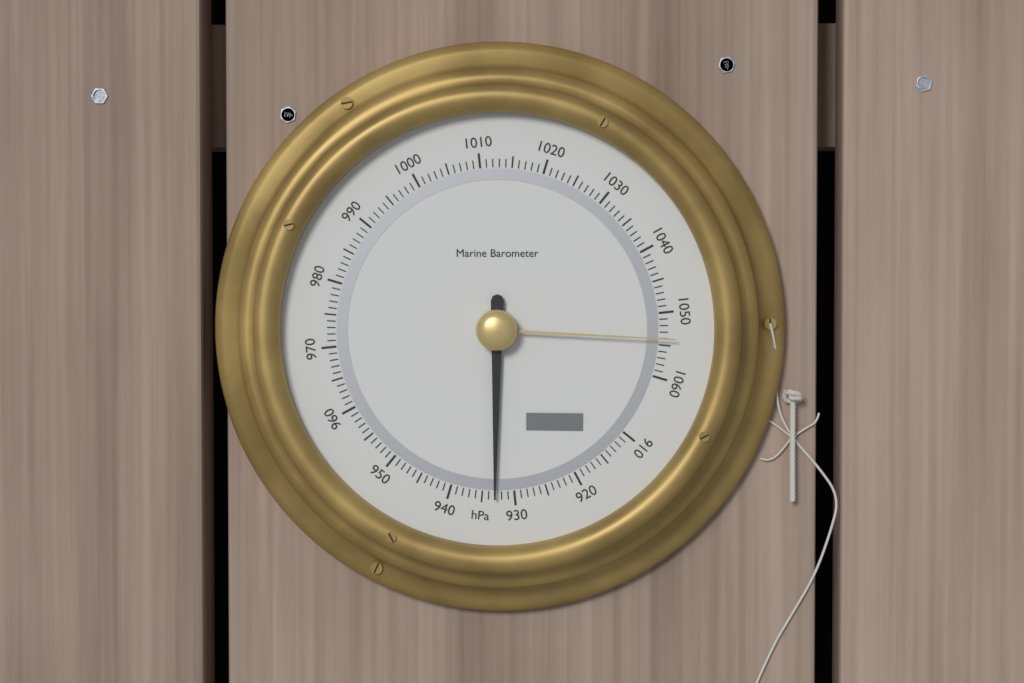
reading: 933 hPa
